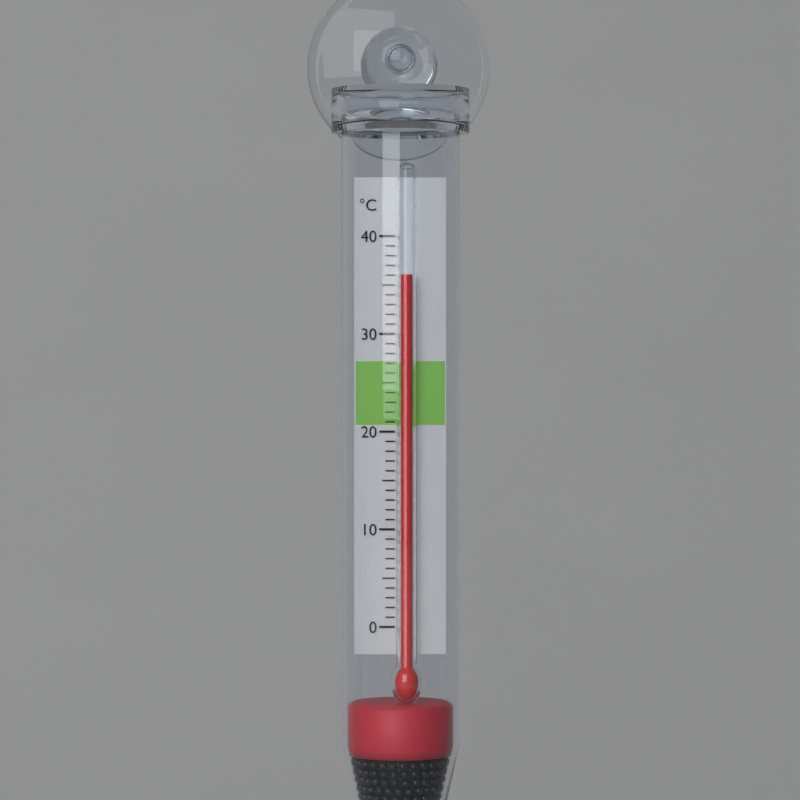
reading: 36 °C
